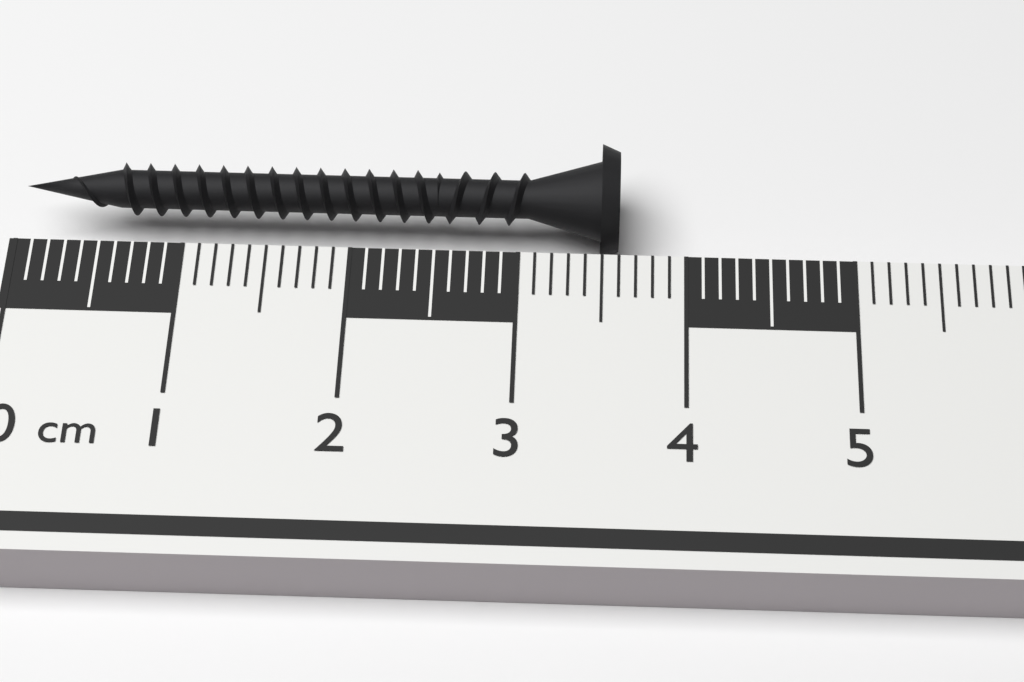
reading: 3.6 cm
